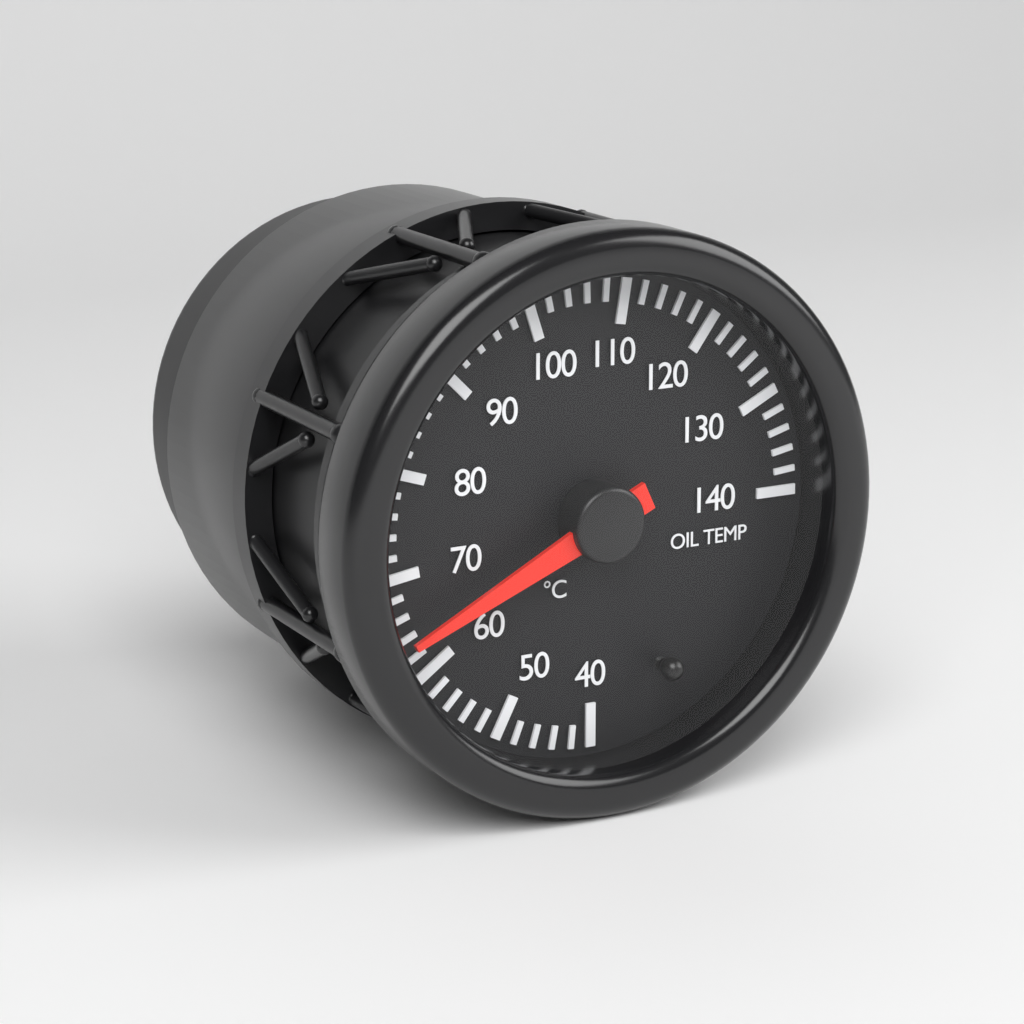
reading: 64 °C
